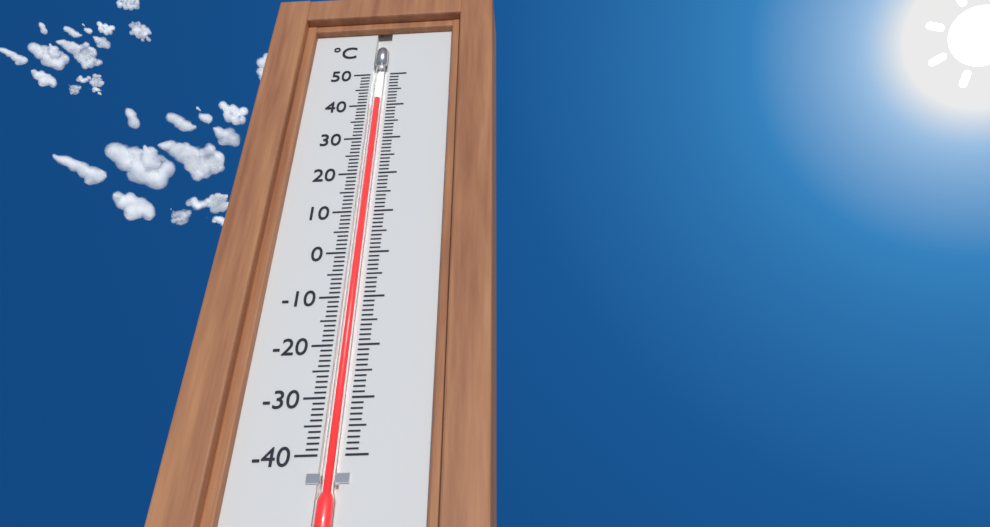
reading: 42 °C
